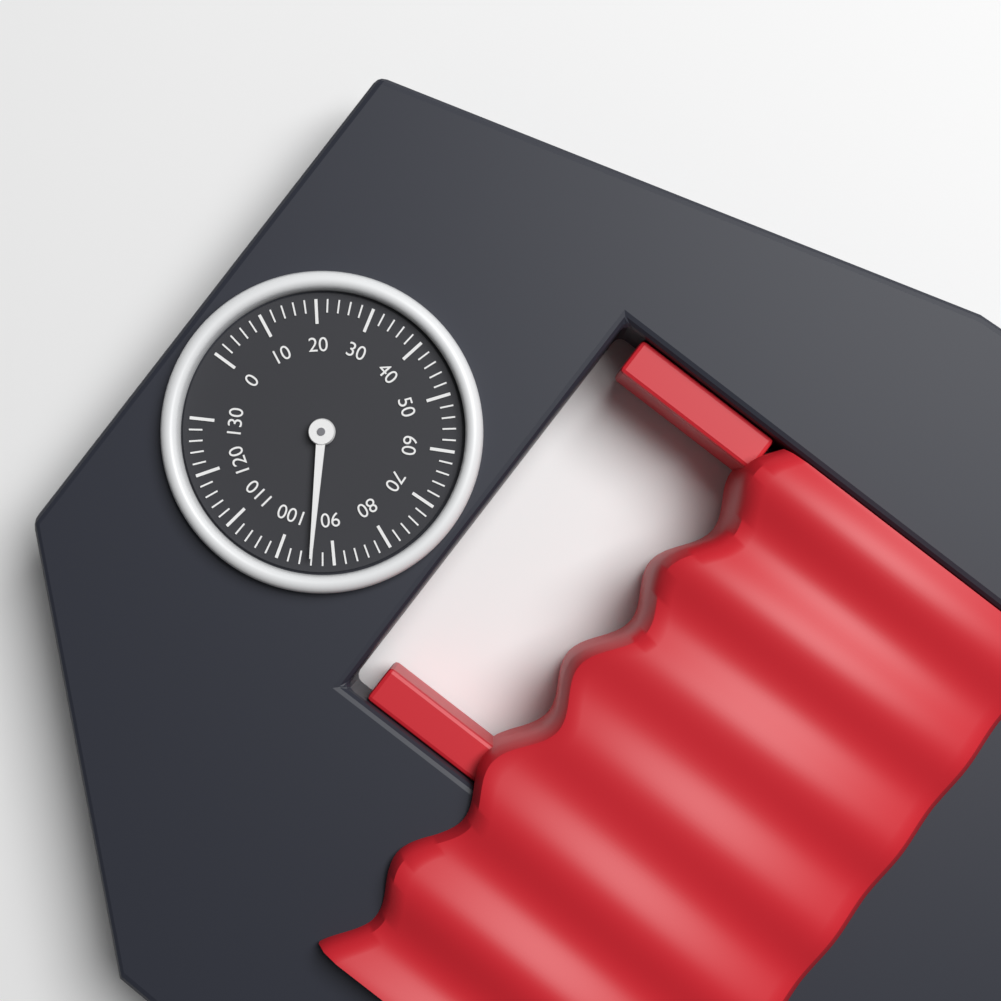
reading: 94 (no unit)
